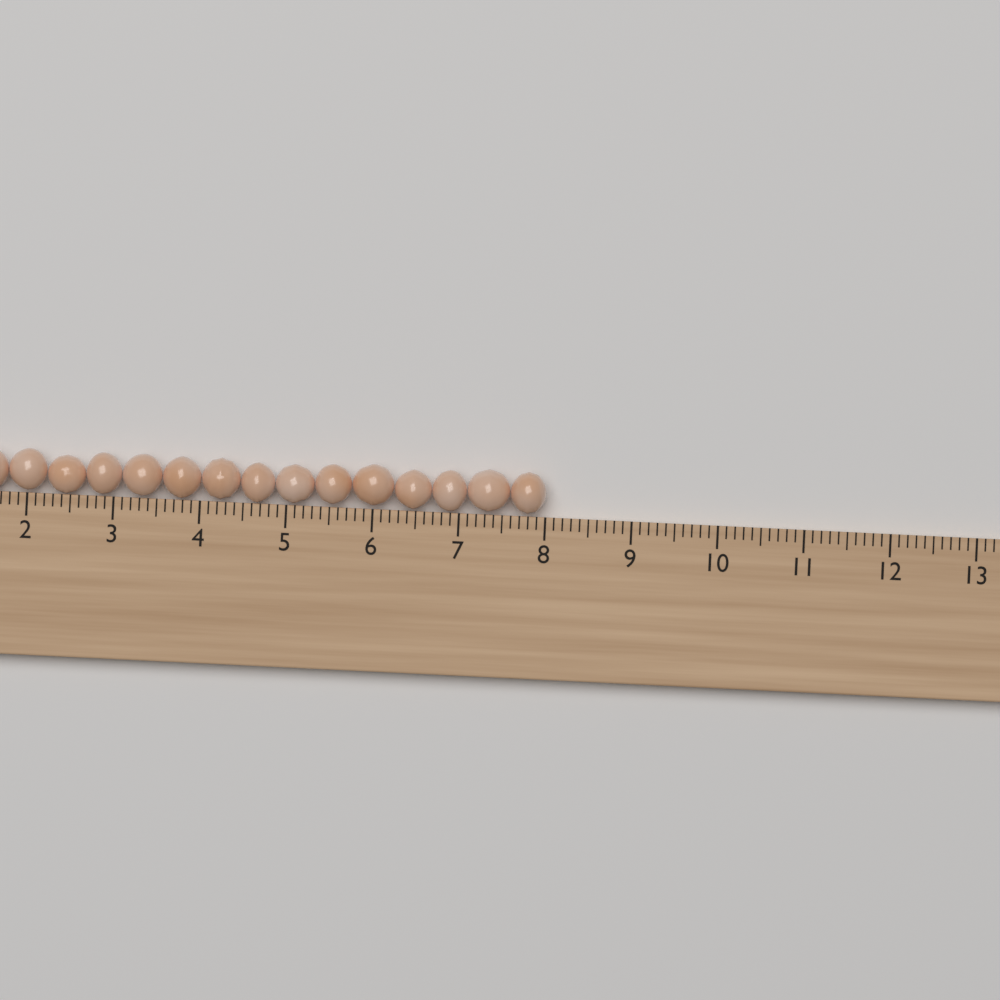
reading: 8.0 cm
